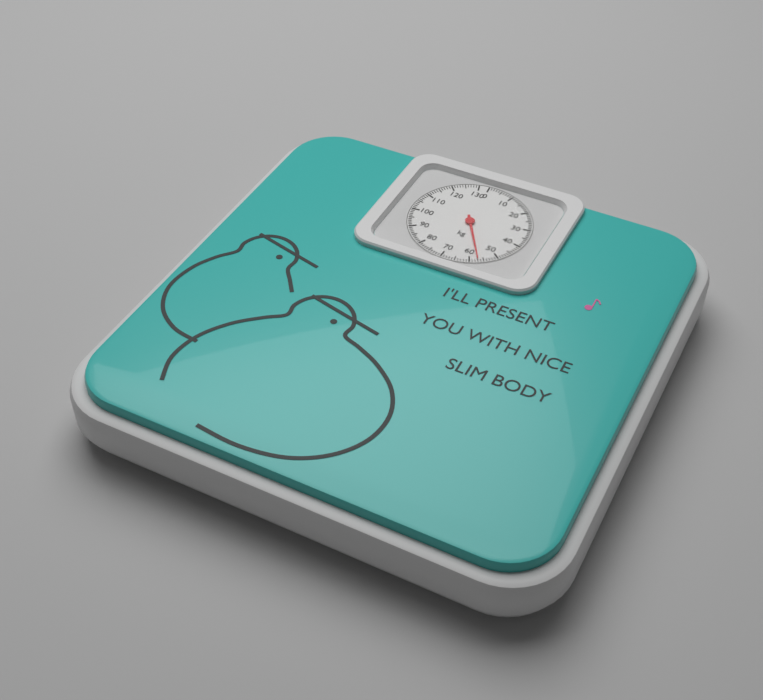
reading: 57 kg
